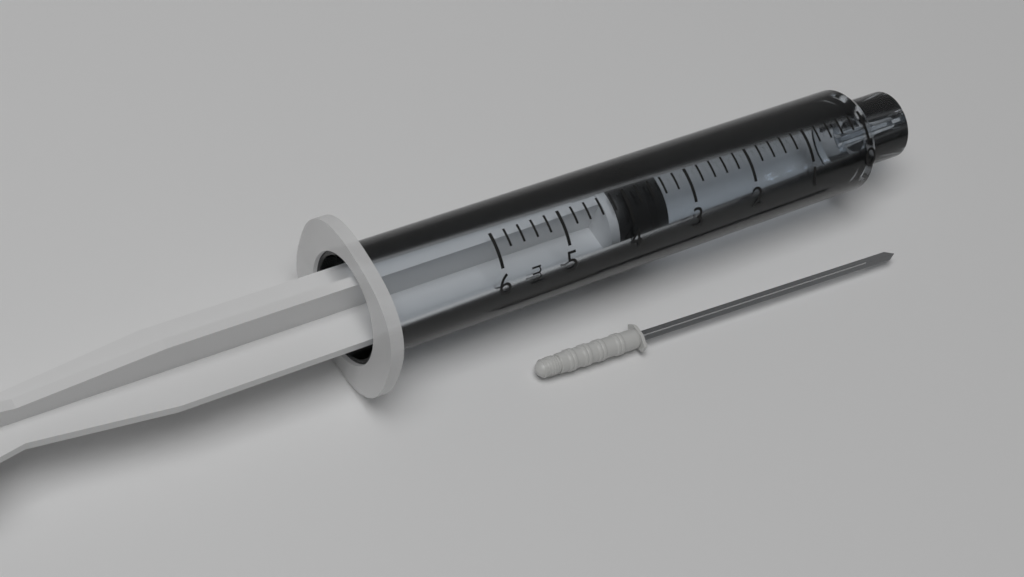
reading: 3.4 ml
